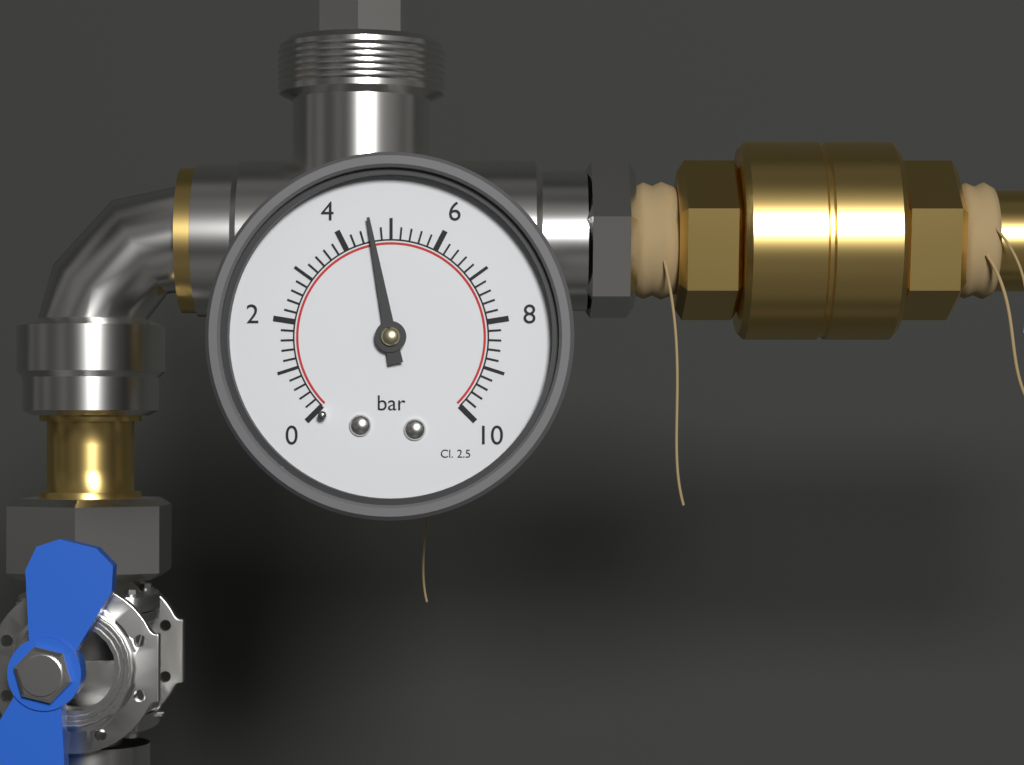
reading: 4.6 bar
